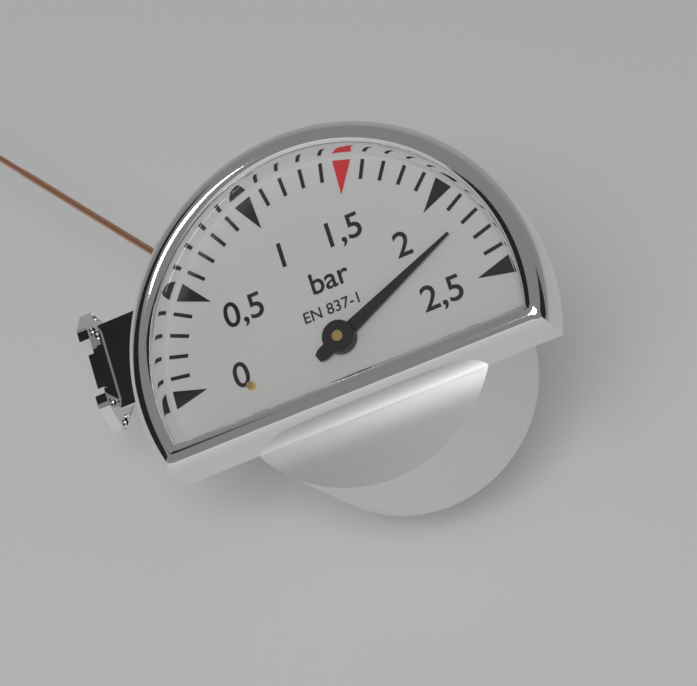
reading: 2.2 bar
